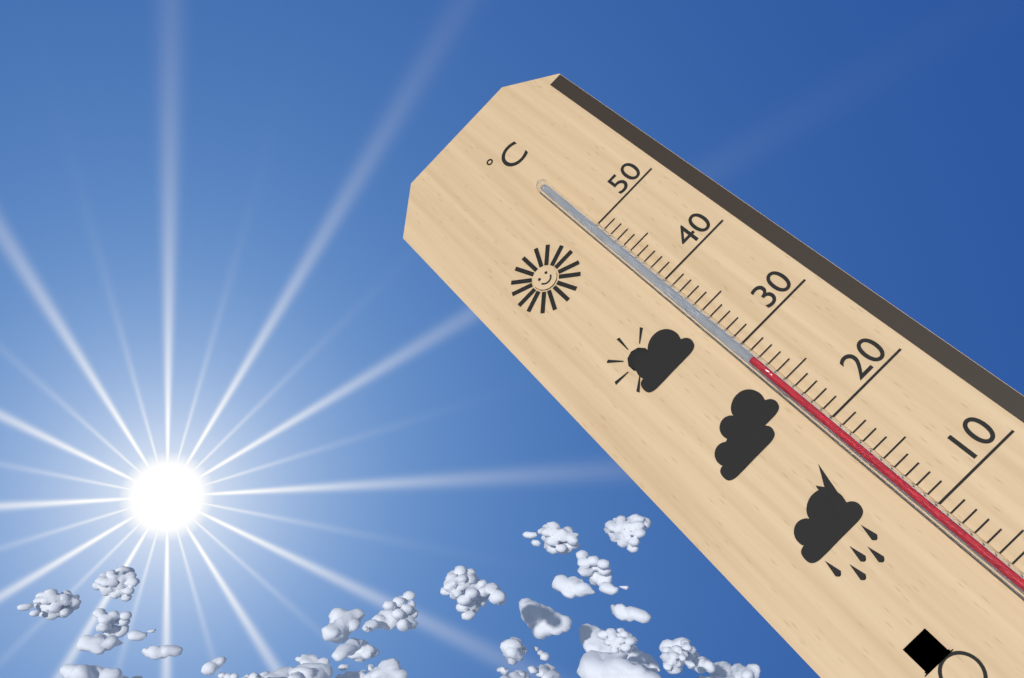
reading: 28 °C
